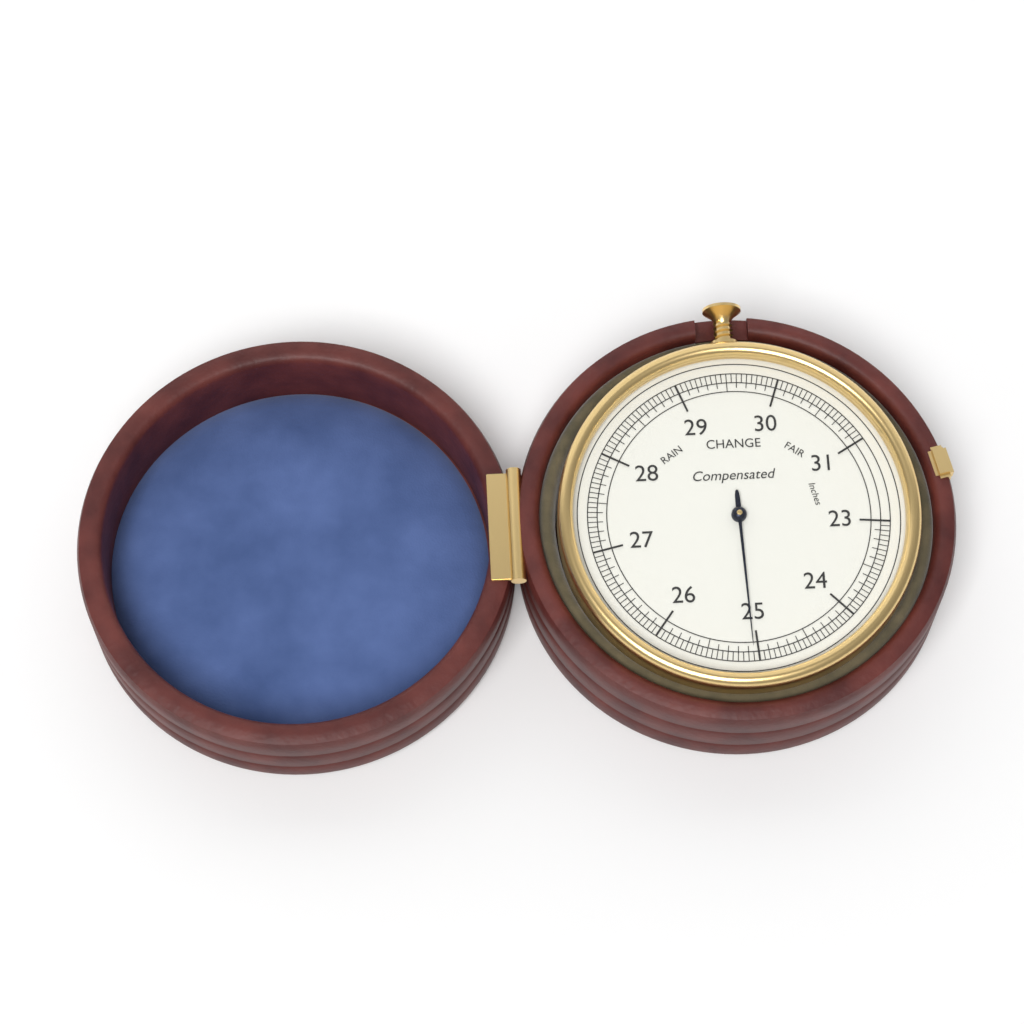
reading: 25.05 inches
